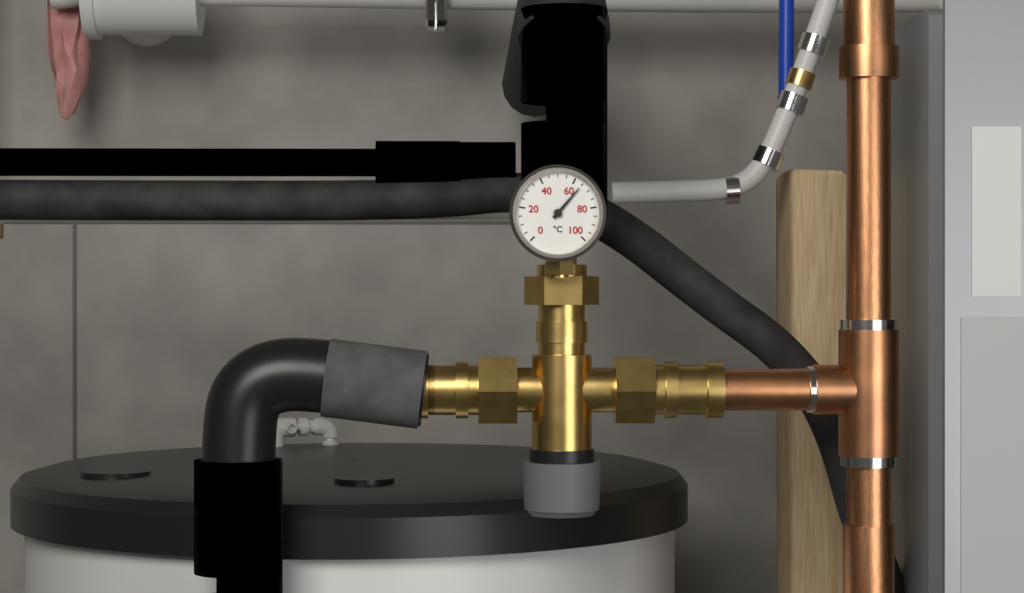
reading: 65 °C
